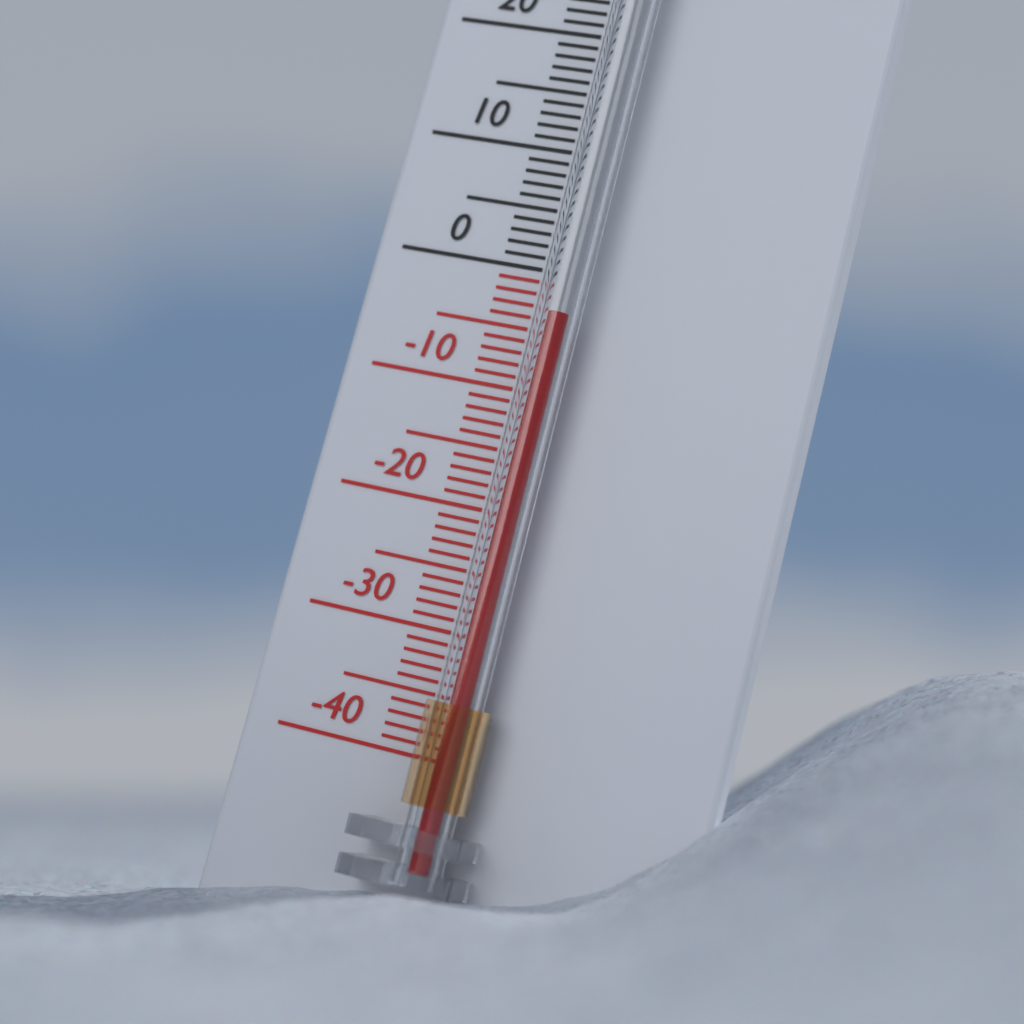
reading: -4 °C
